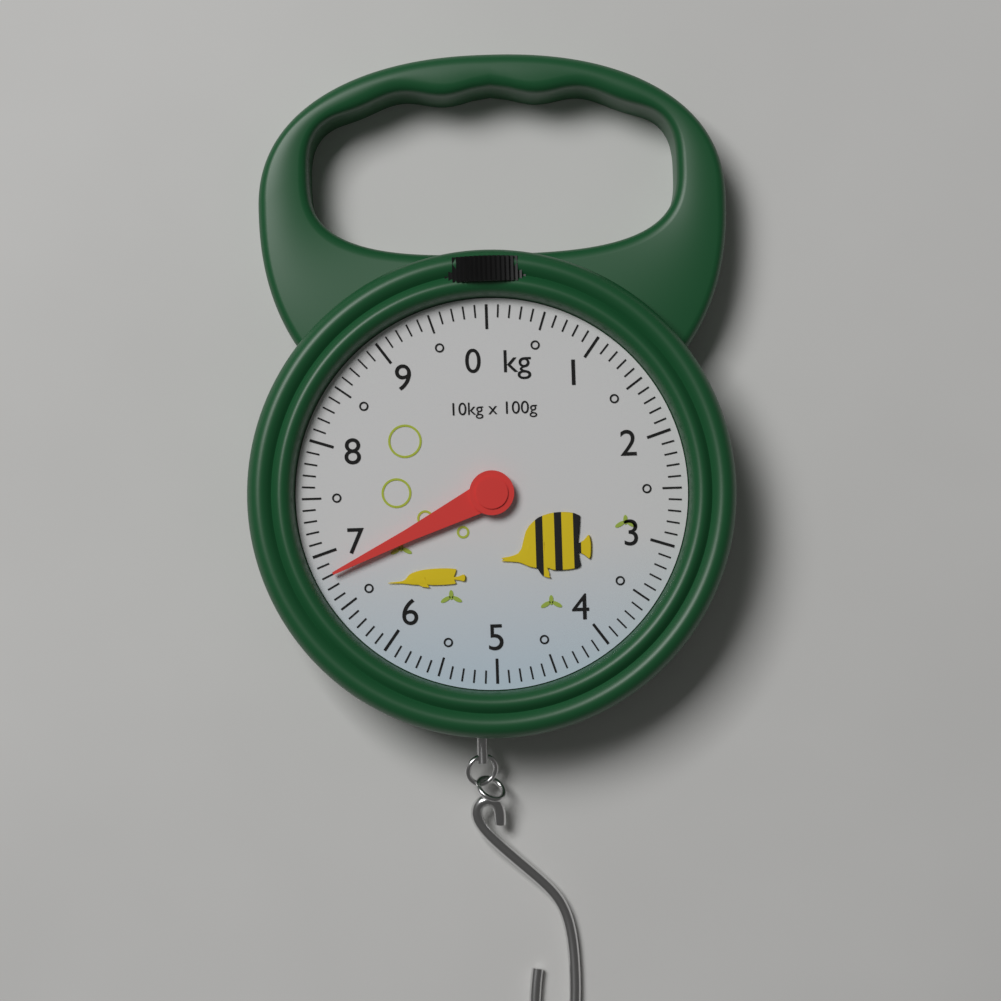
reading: 6.8 kg
